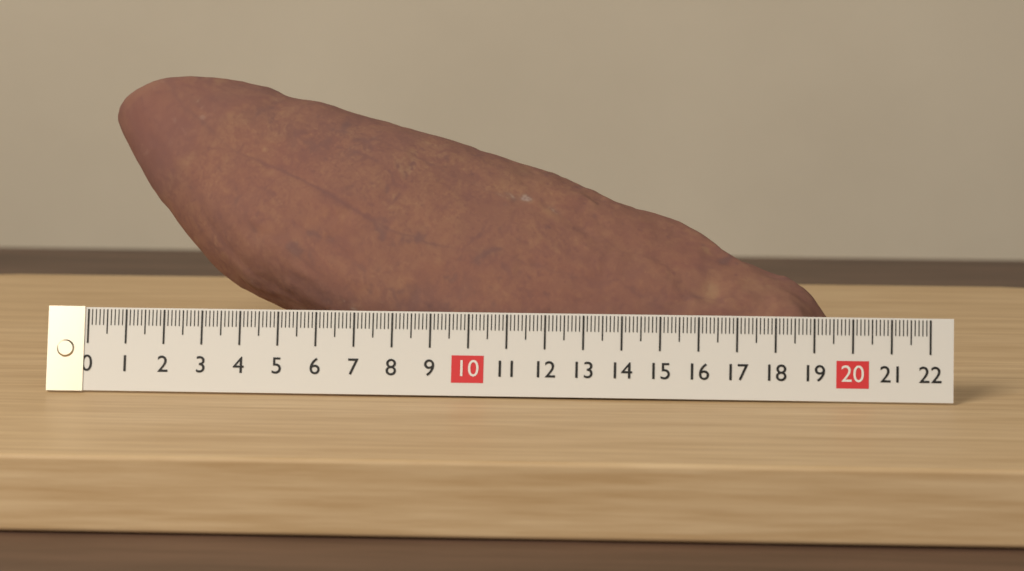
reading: 19.4 (no unit)
